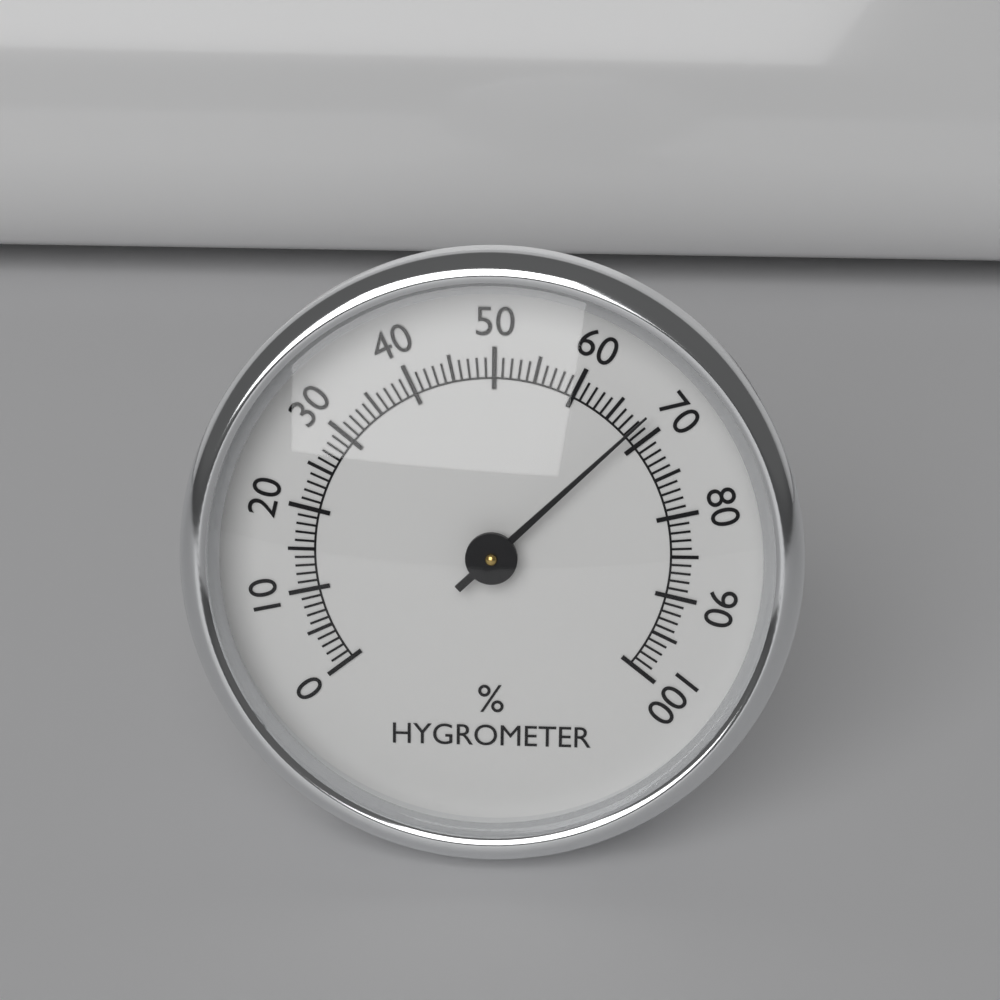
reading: 68 %
